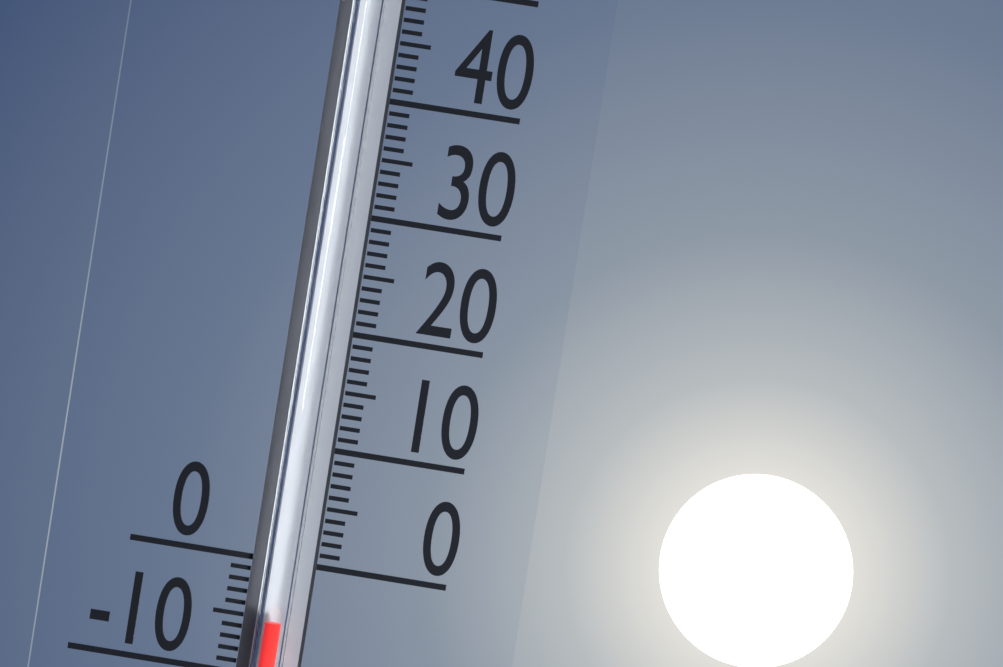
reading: -5 (no unit)
